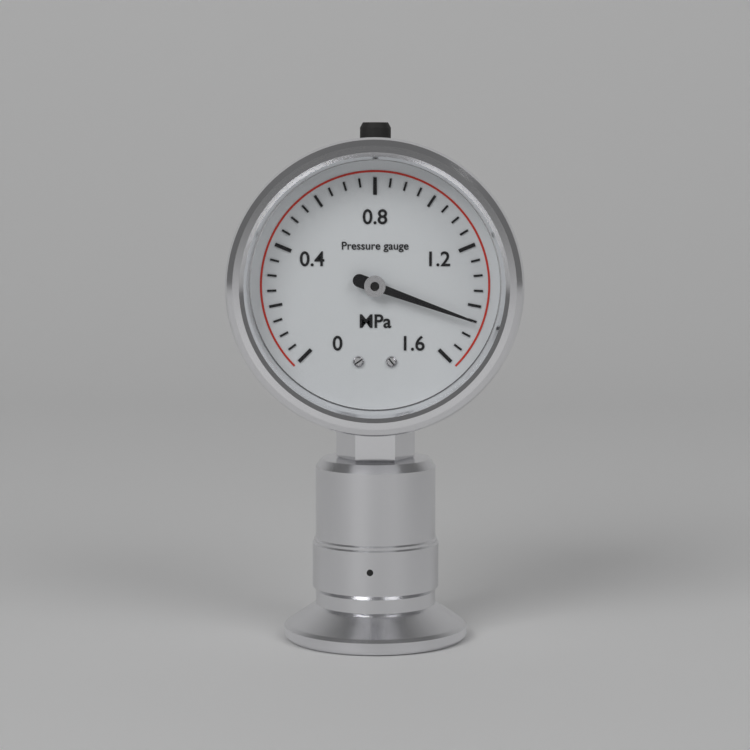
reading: 1.45 MPa
